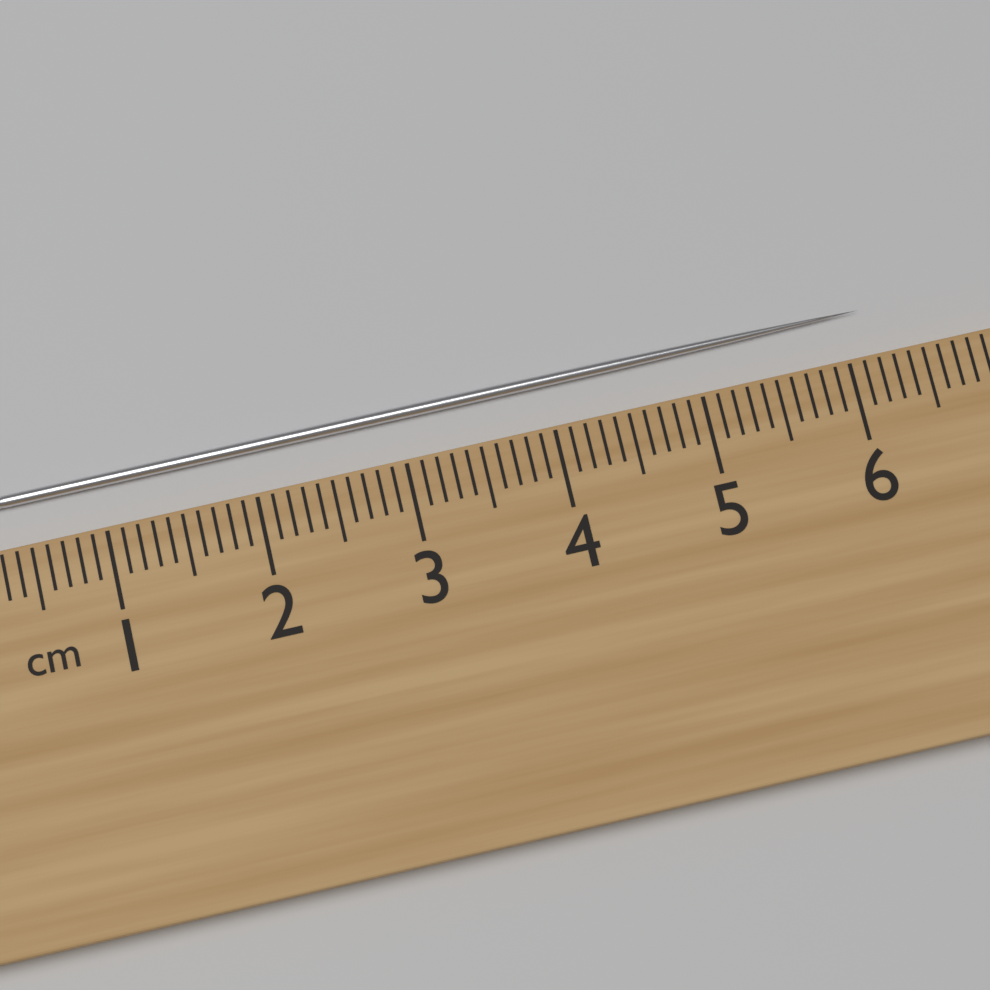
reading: 6.2 cm
